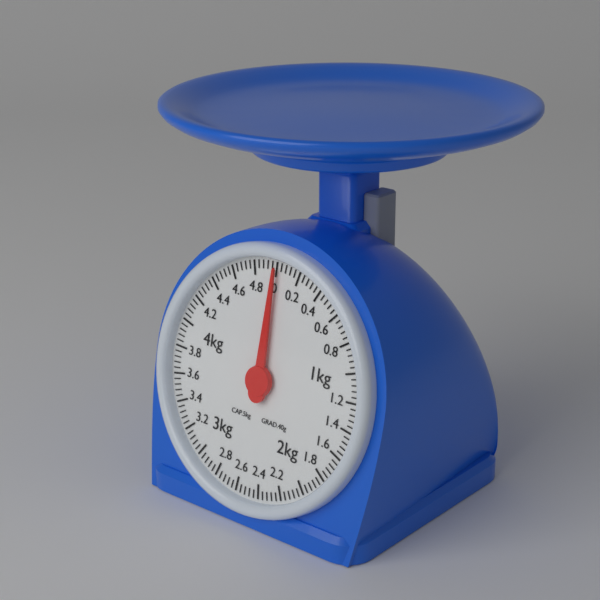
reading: 0.00 kg
